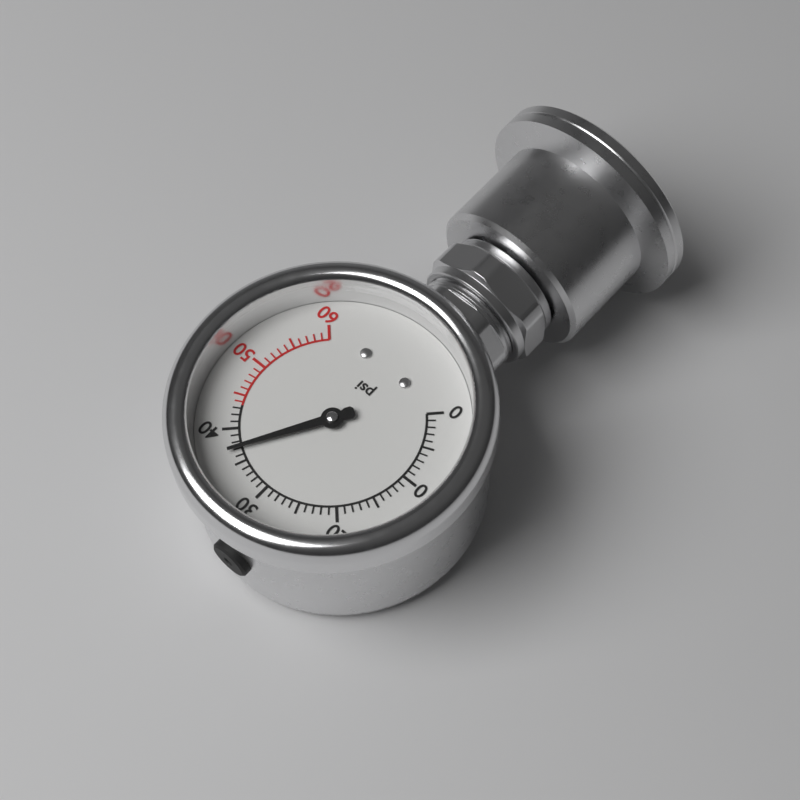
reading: 37 psi
